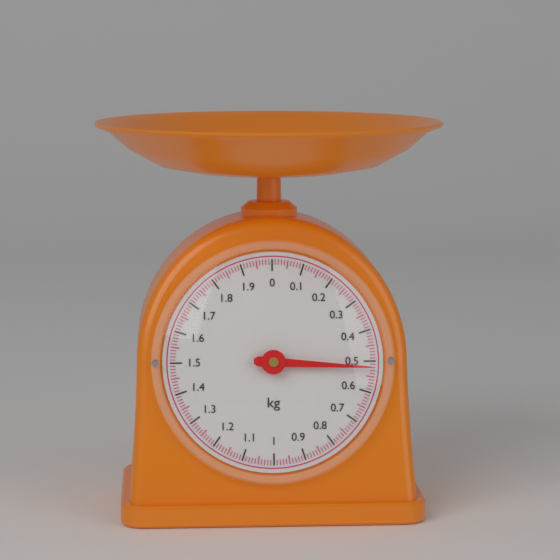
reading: 0.52 kg
